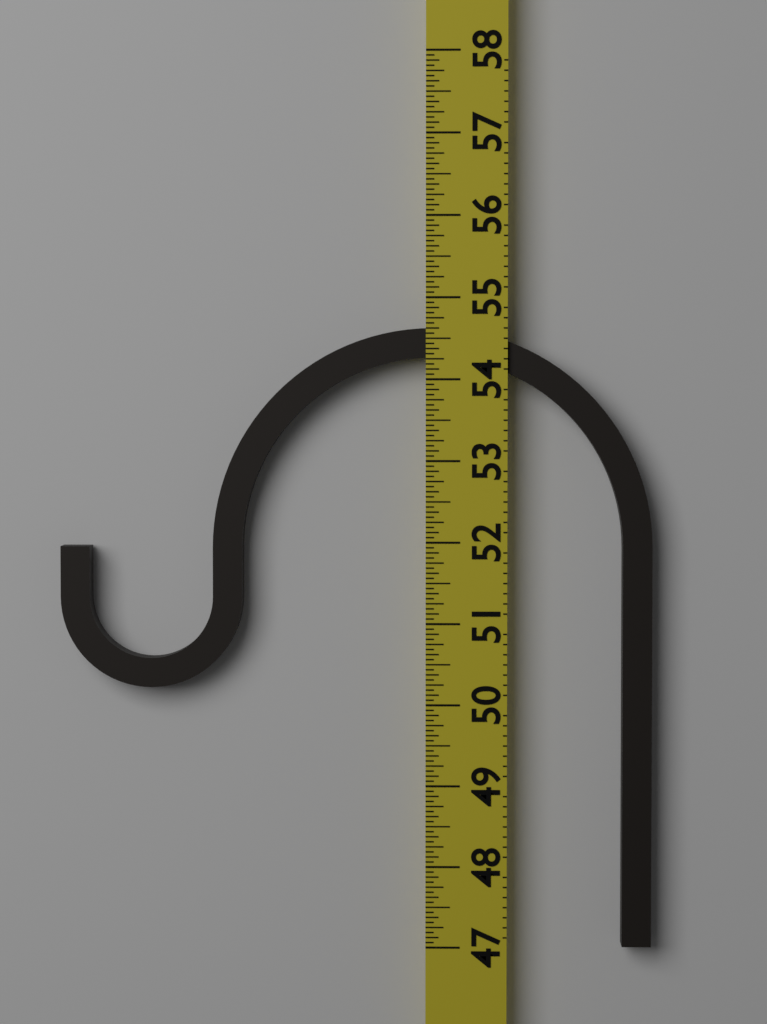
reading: 54.6250 (no unit)
